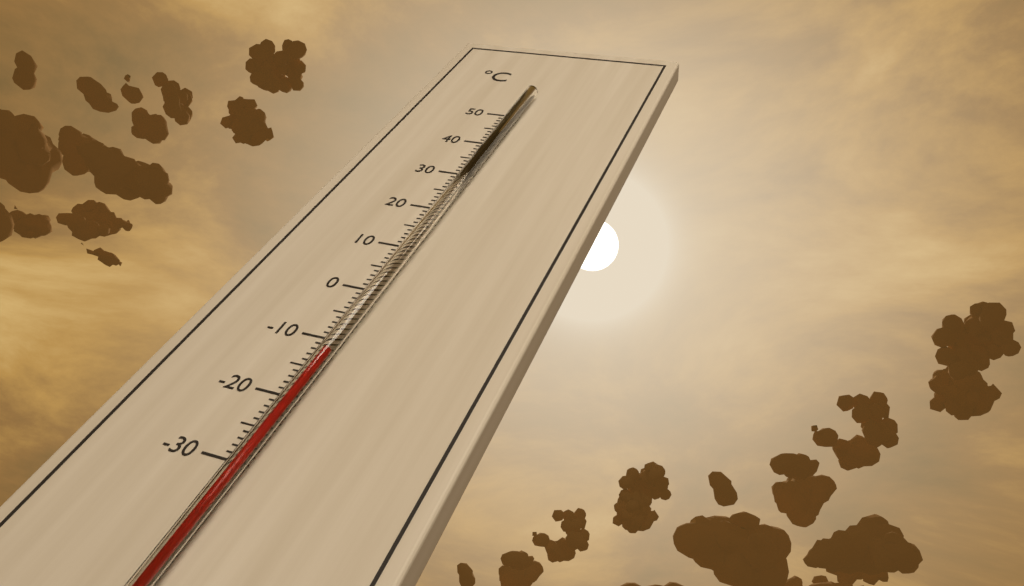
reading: -13 °C
